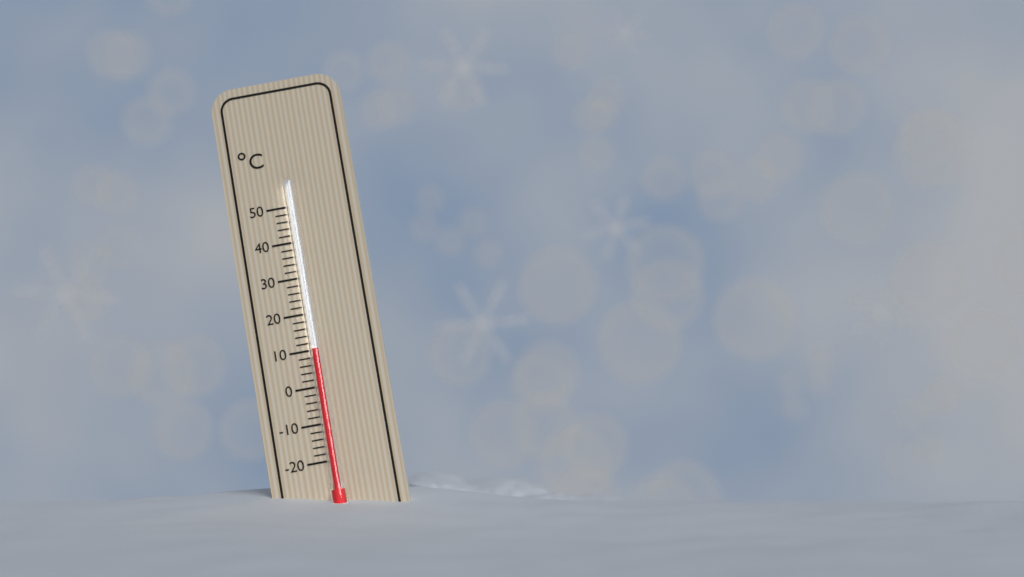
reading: 10 °C
